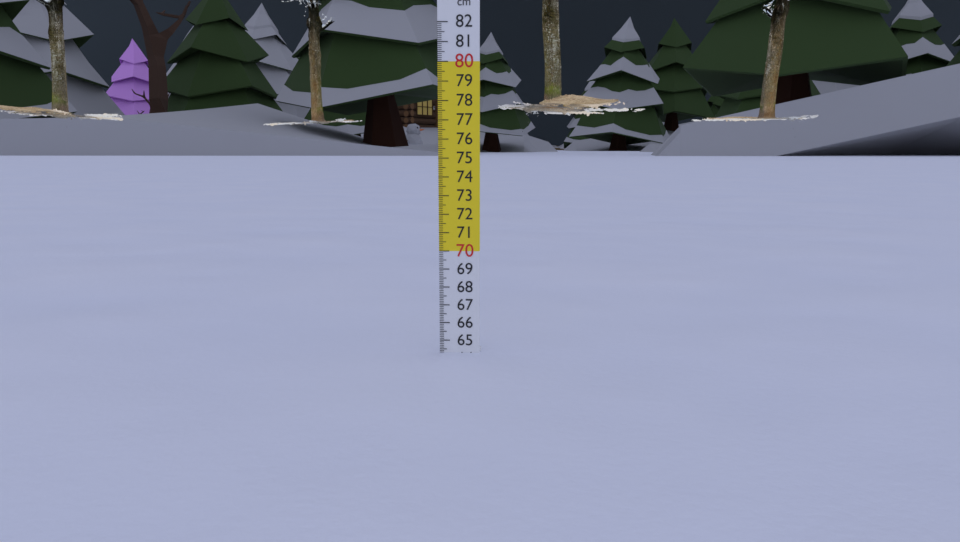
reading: 64.3 cm
